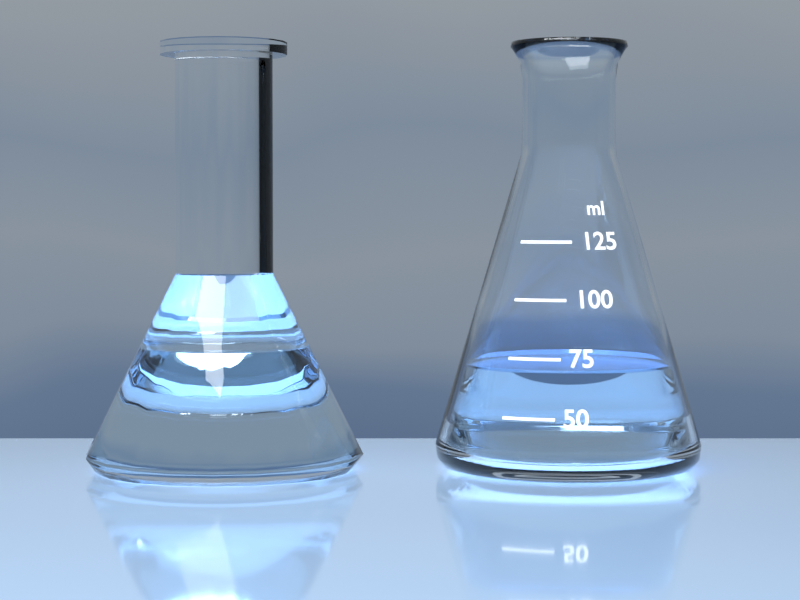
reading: 70 ml
